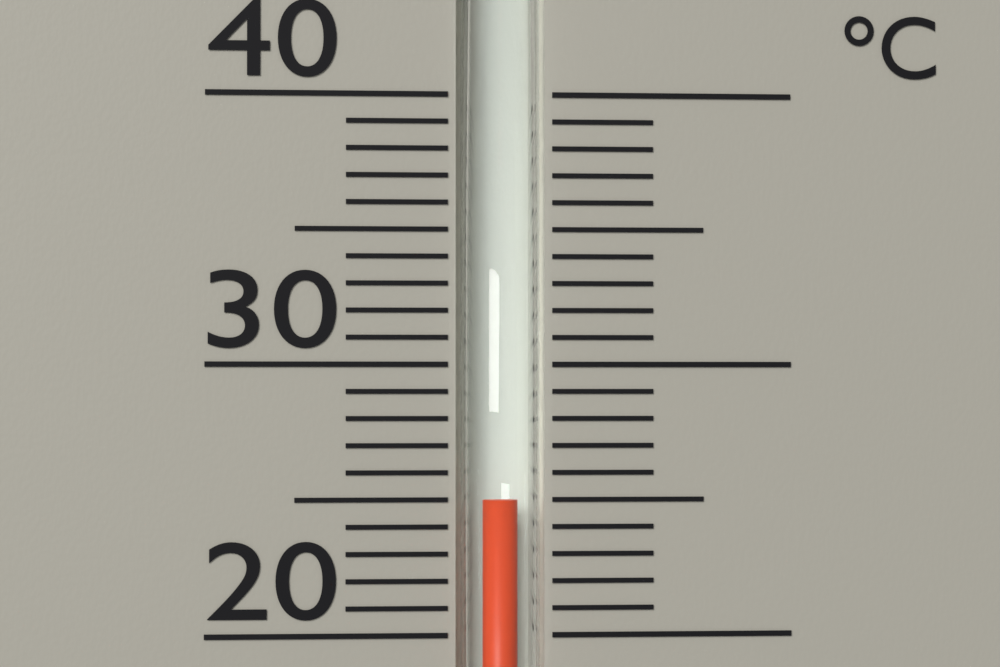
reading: 25 °C
